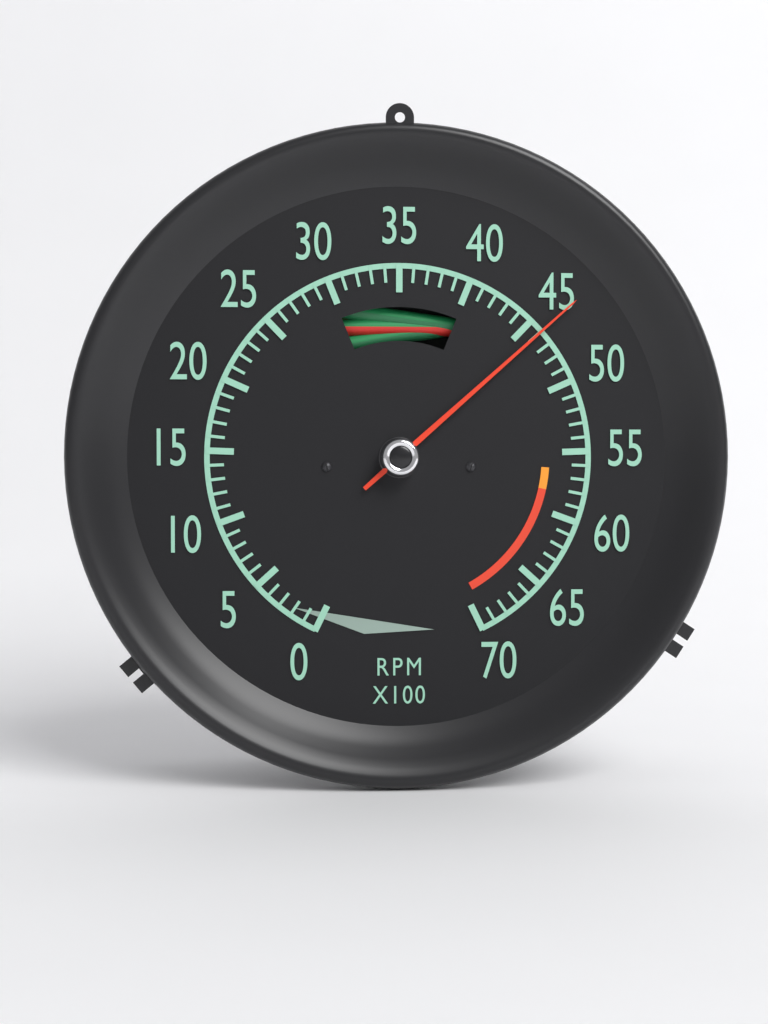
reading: 46 RPM x100
